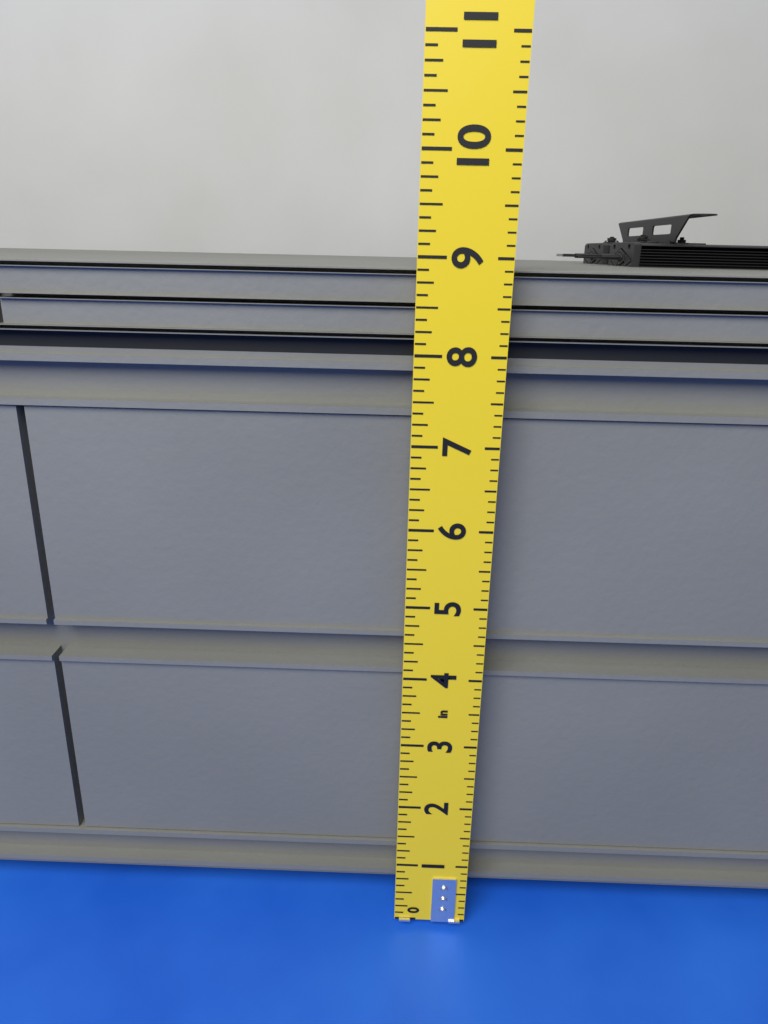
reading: 8.875 in
